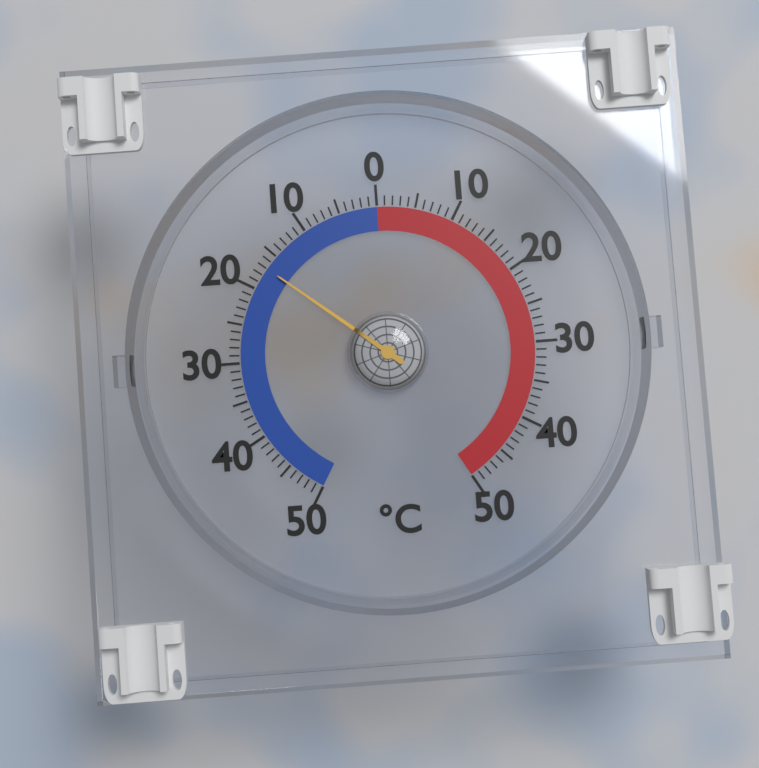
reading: -17 °C
